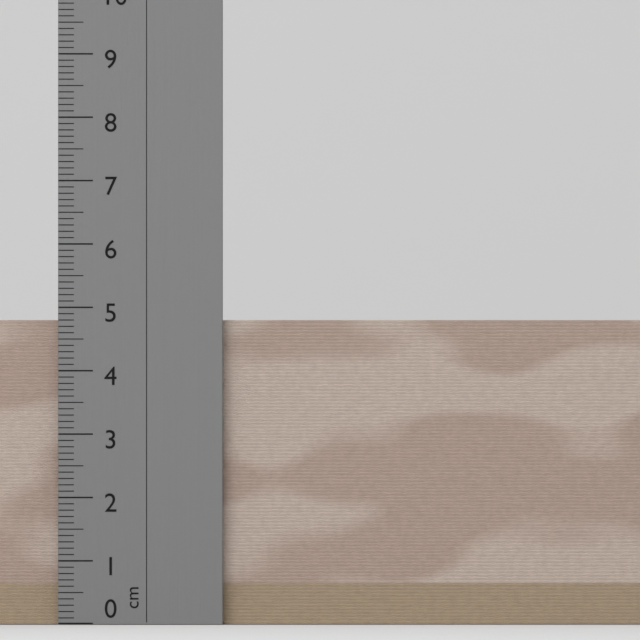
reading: 4.8 cm
